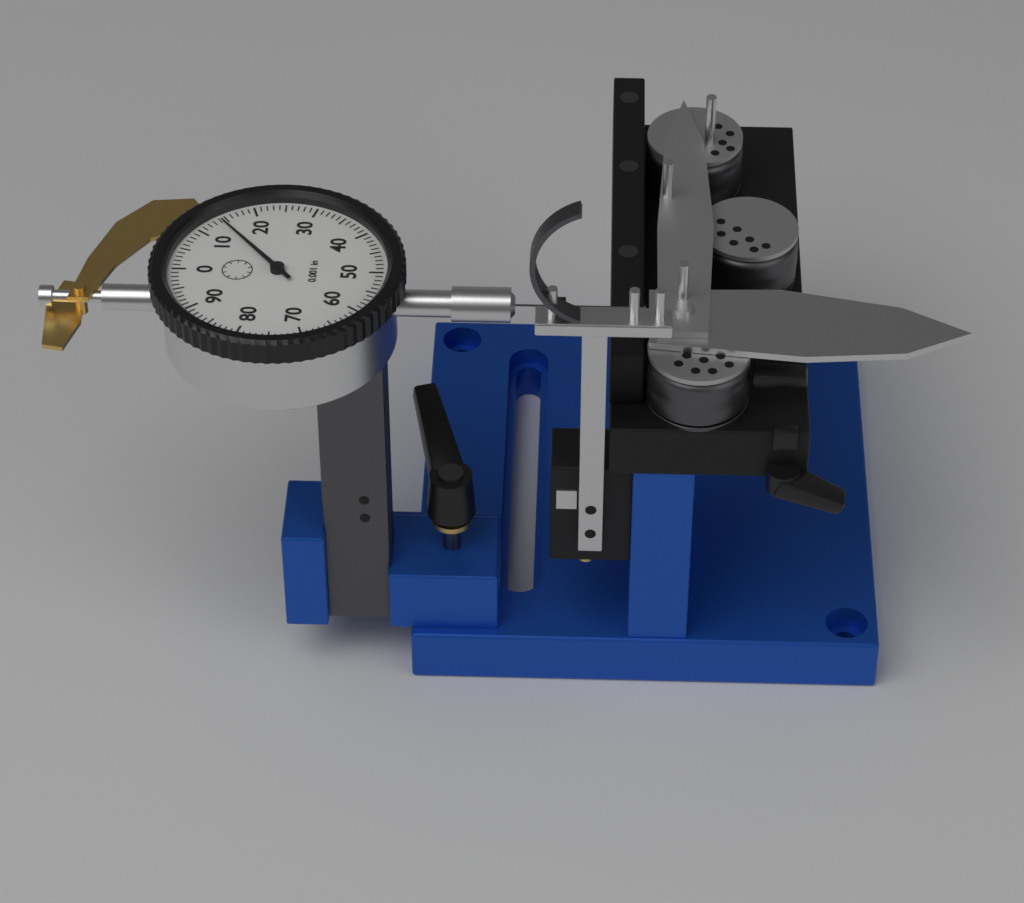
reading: 0.014 in
